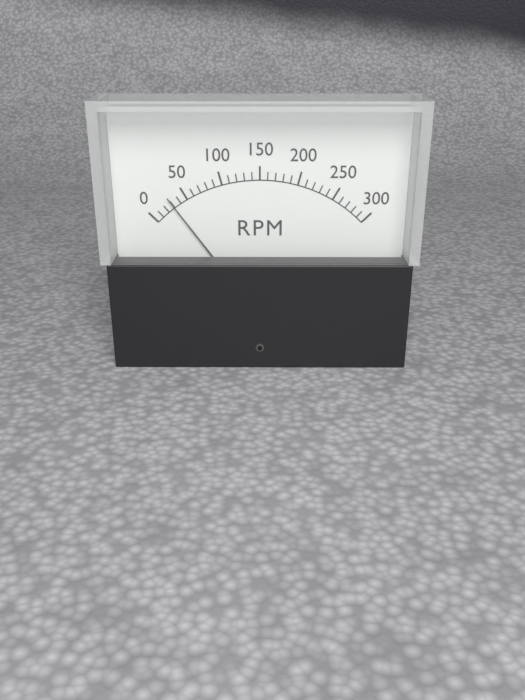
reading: 30 RPM
